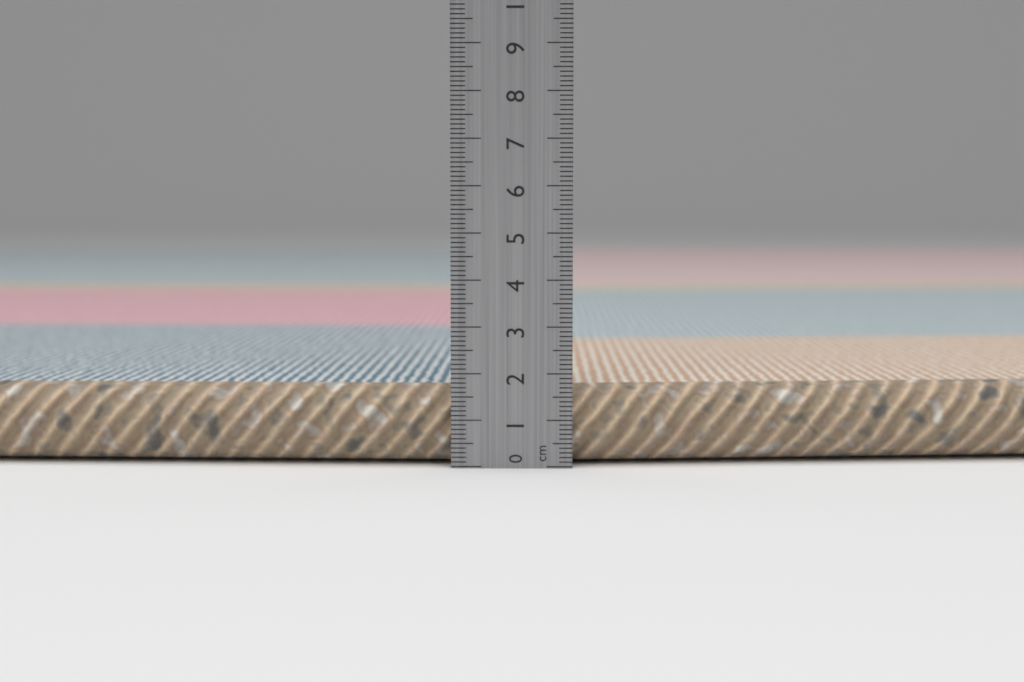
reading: 1.7 cm
